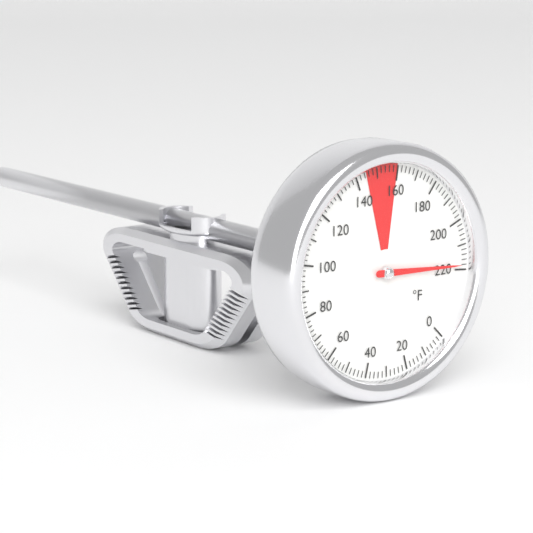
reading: 218 °F
